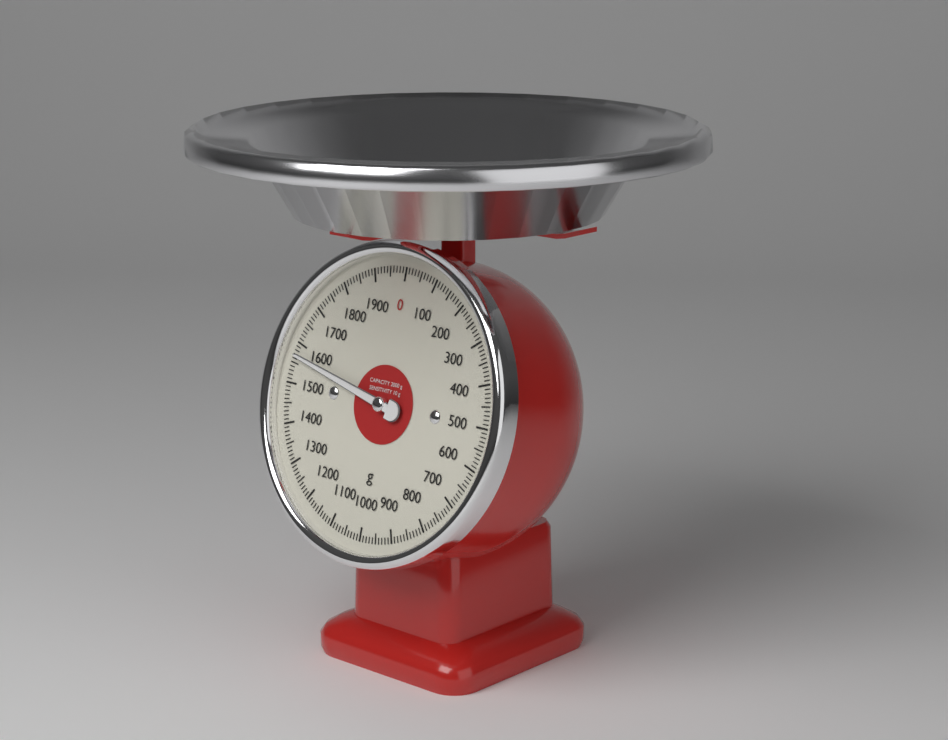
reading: 1570 g
